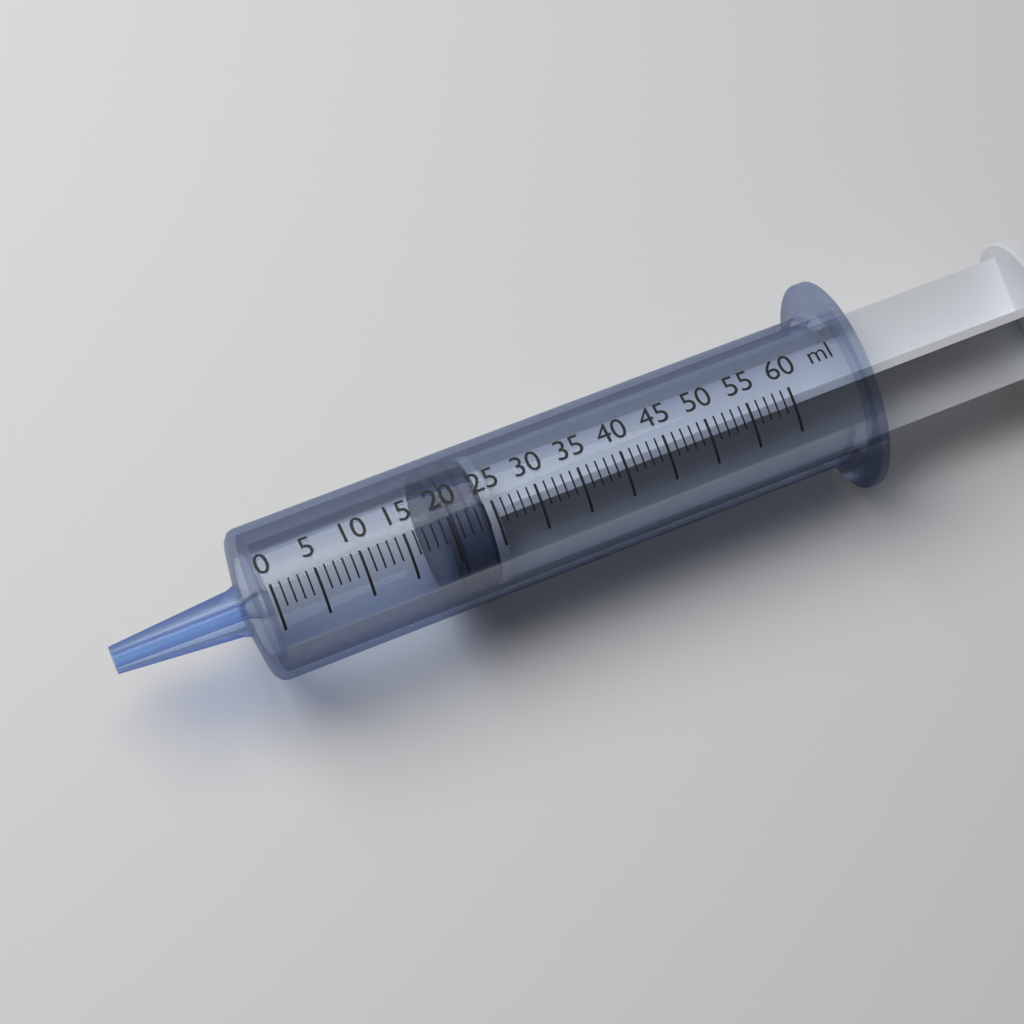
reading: 19 ml
